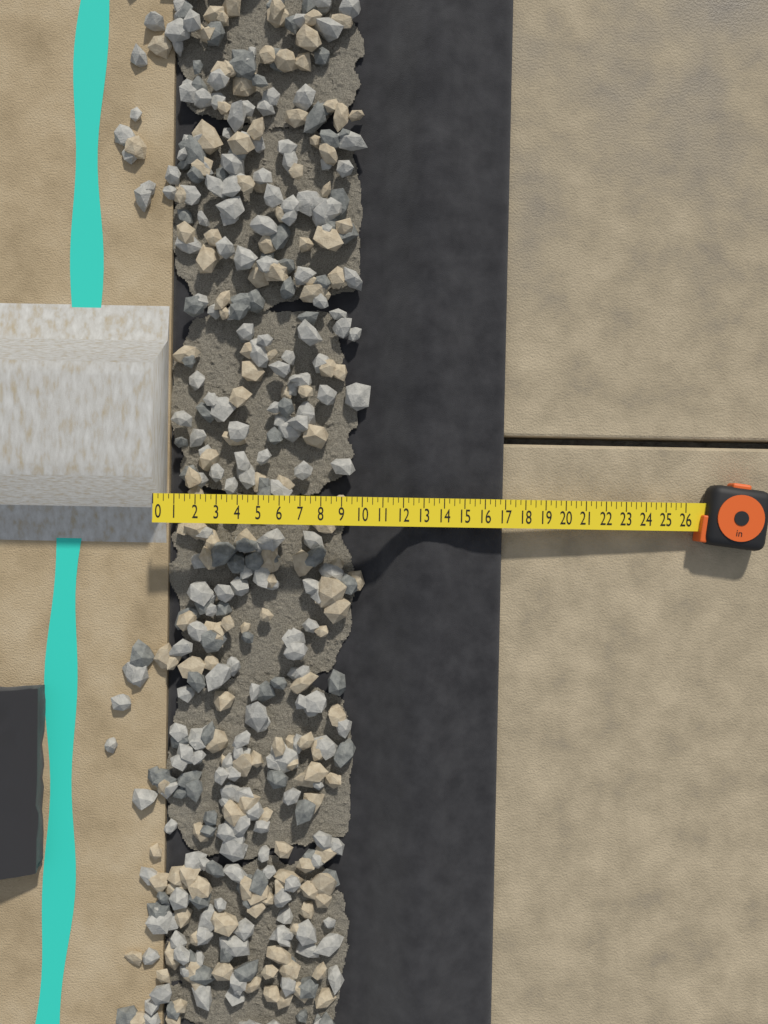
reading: 17.00 in
